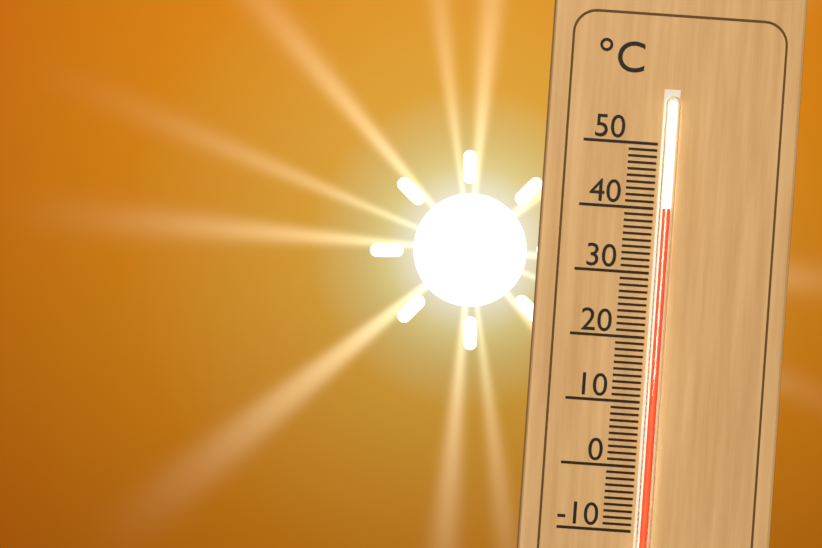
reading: 40 °C
